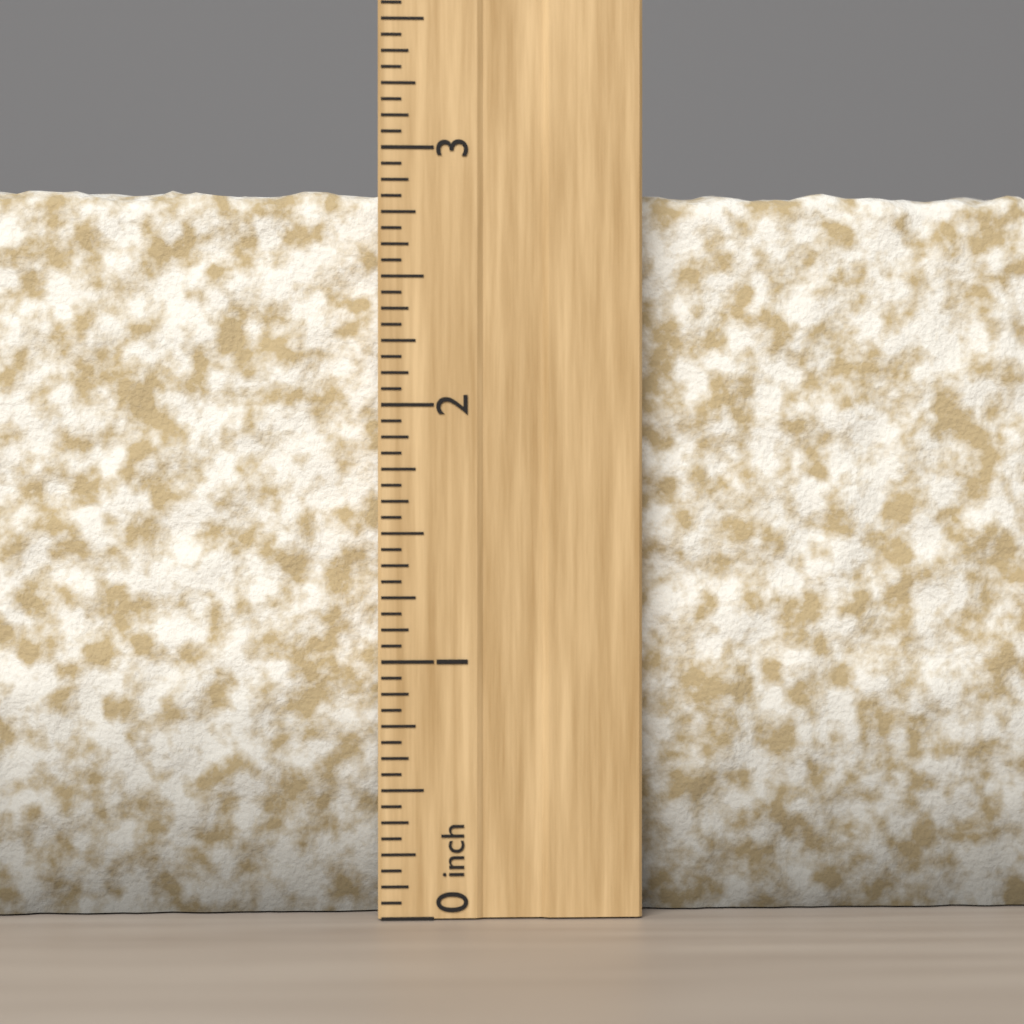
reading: 2.8750 inch
